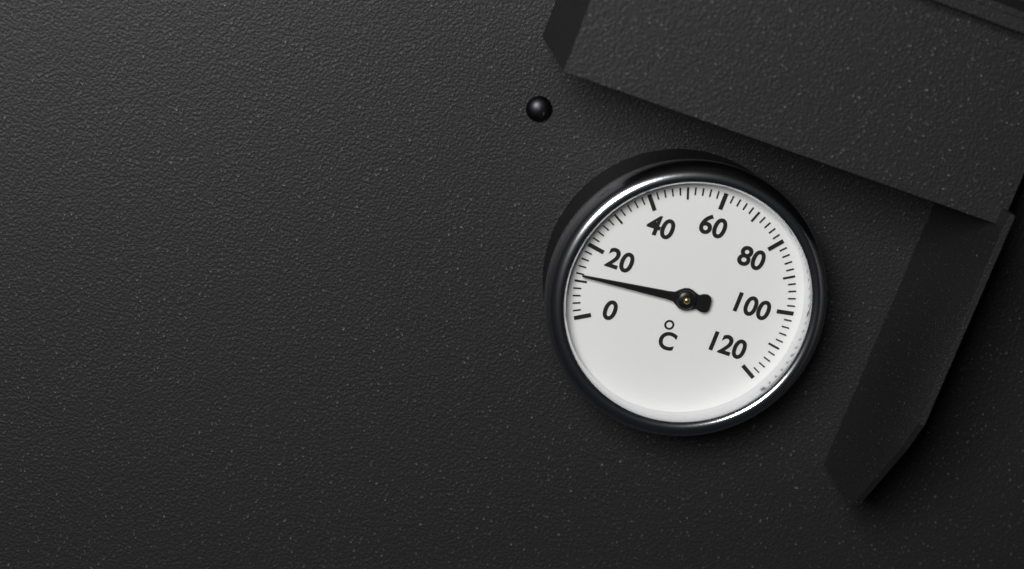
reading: 12 °C
